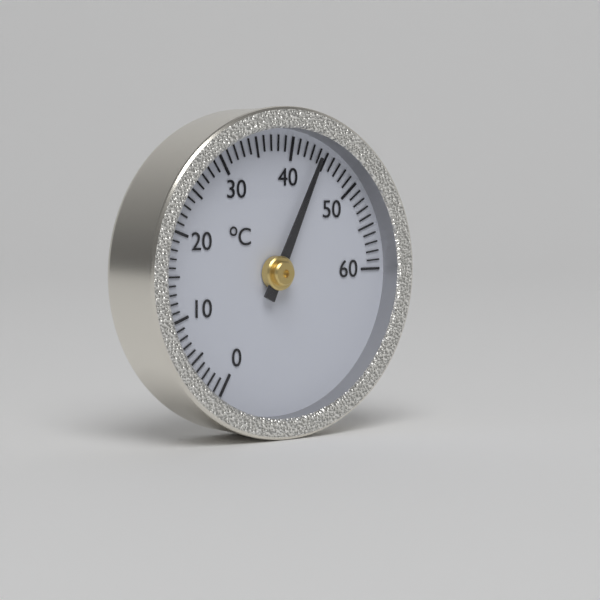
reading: 44 °C
